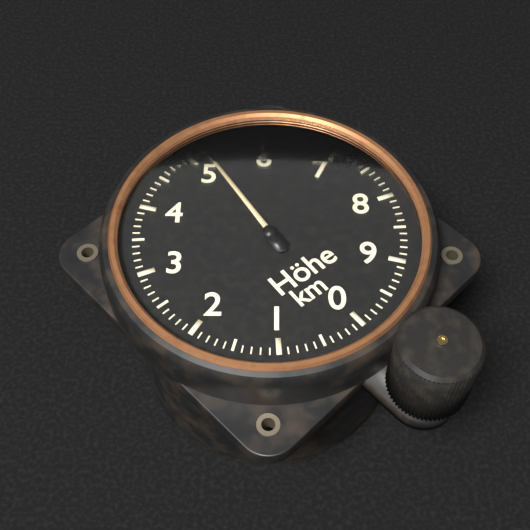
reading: 5.2 km
